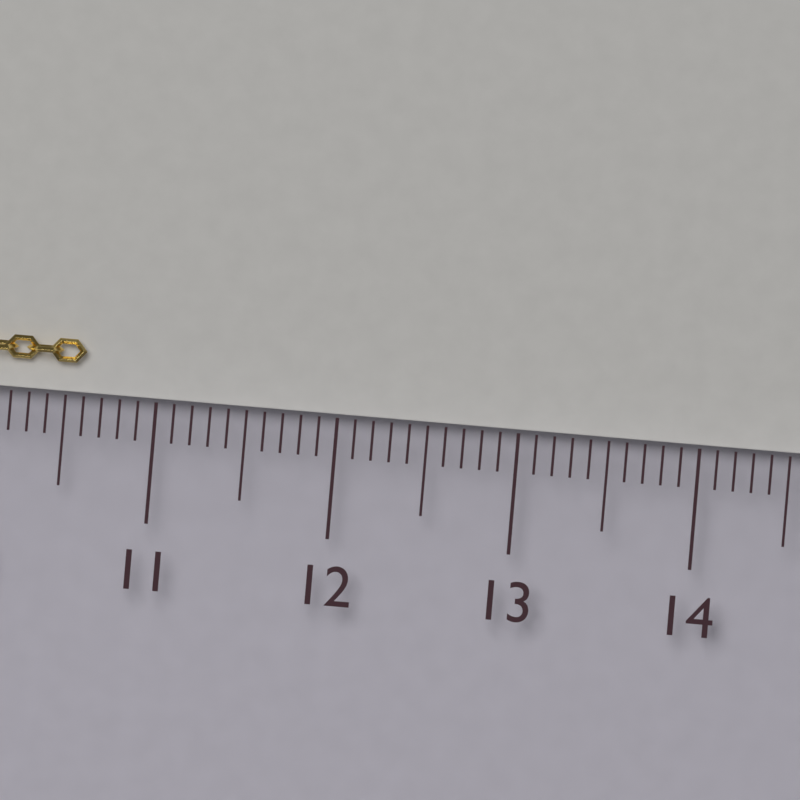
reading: 10.6 cm
